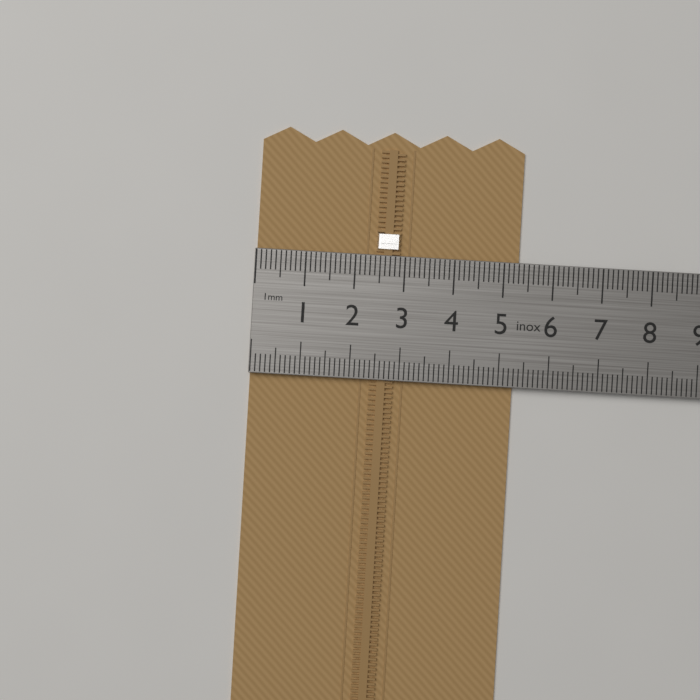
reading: 5.3 cm
